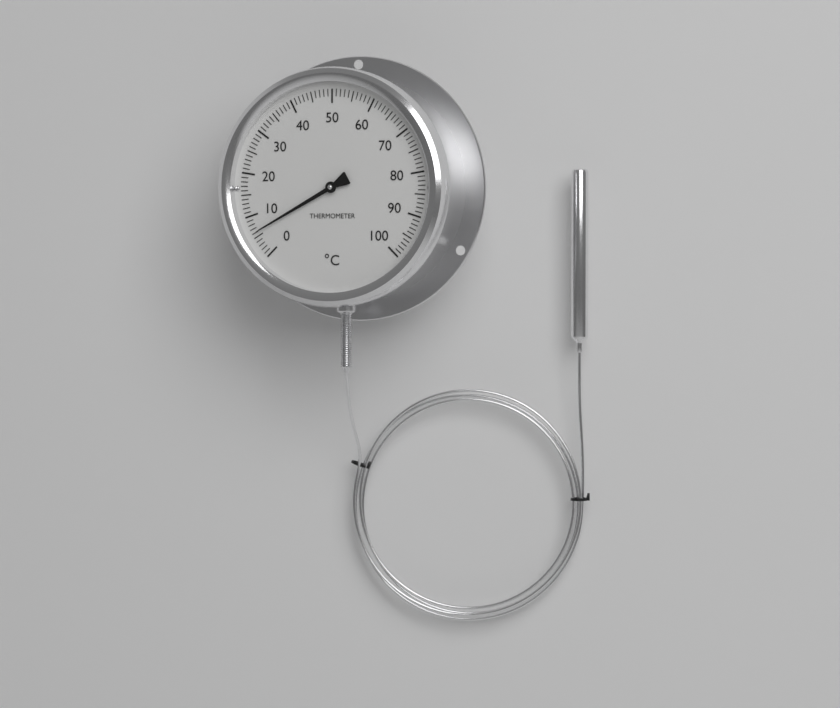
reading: 6 °C
